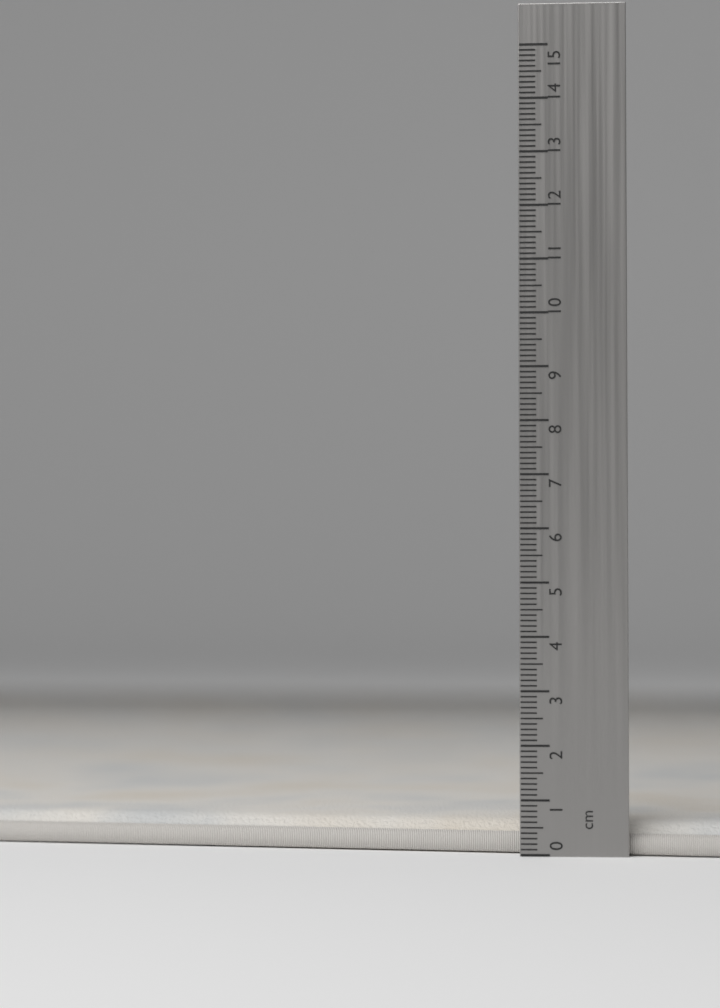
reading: 0.6 cm
